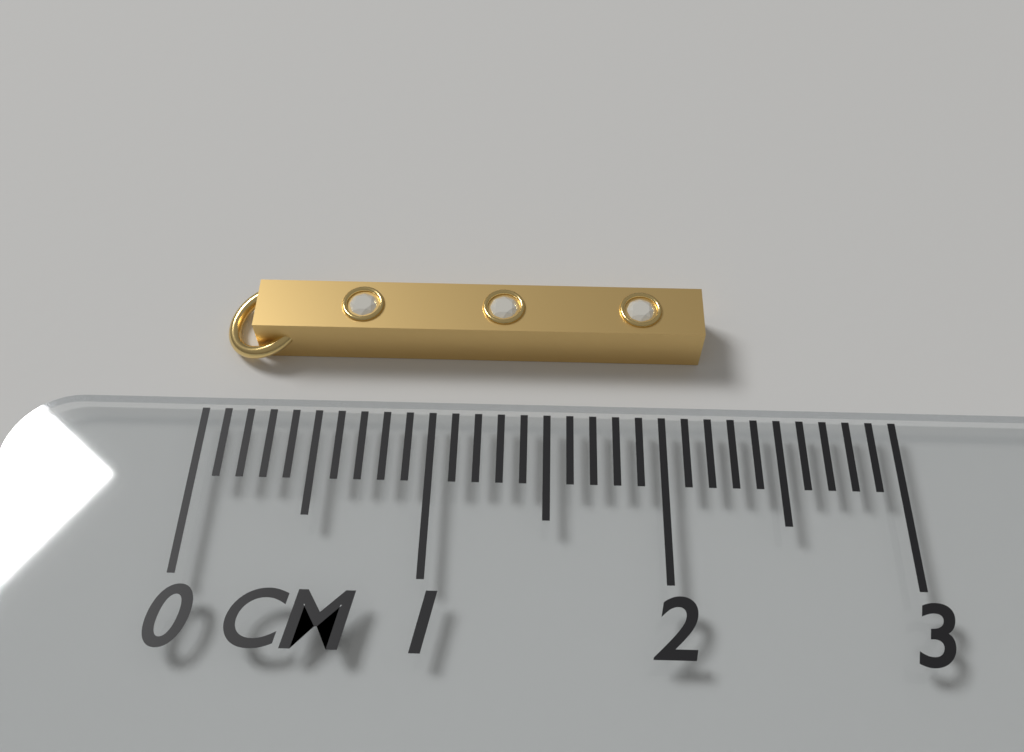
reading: 2.2 cm
